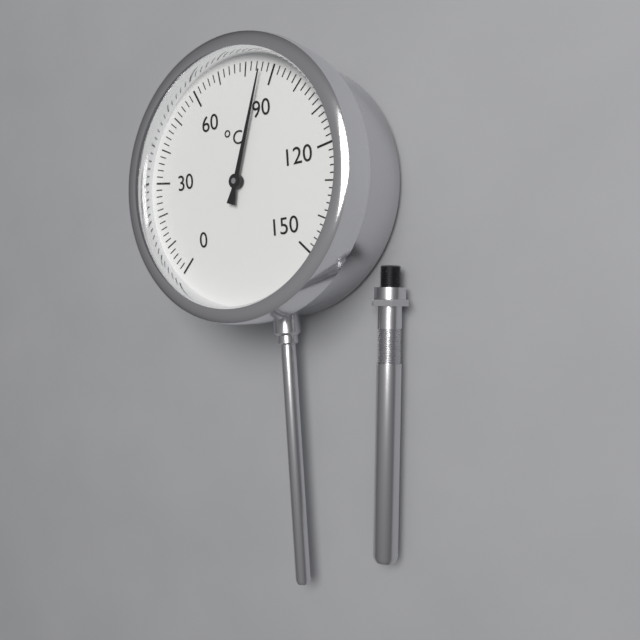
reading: 86 °C
